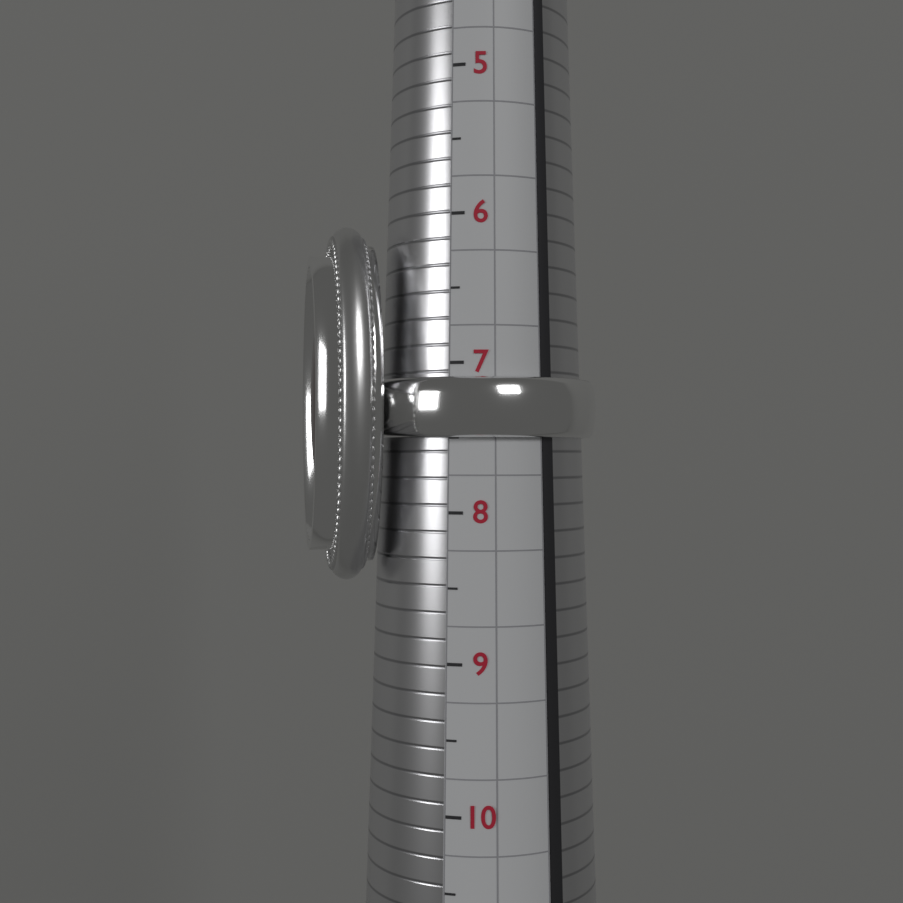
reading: 7.5 (no unit)
